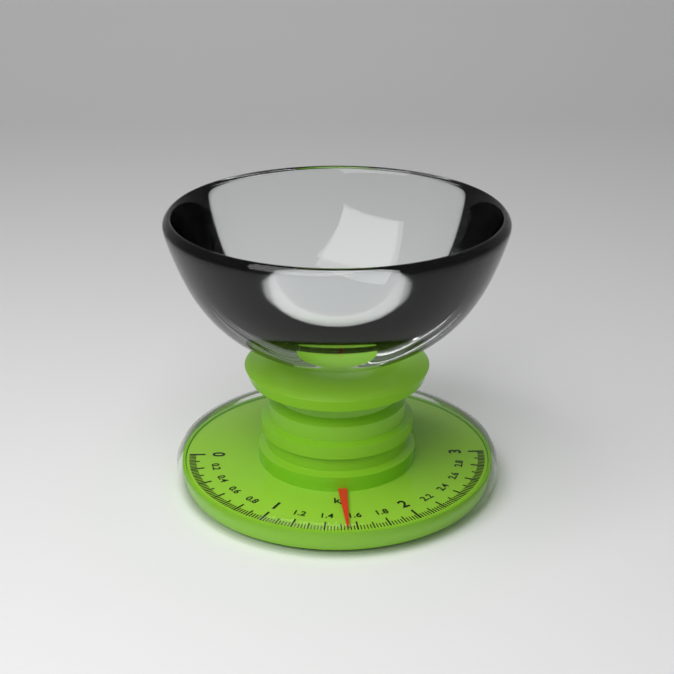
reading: 1.54 kg
